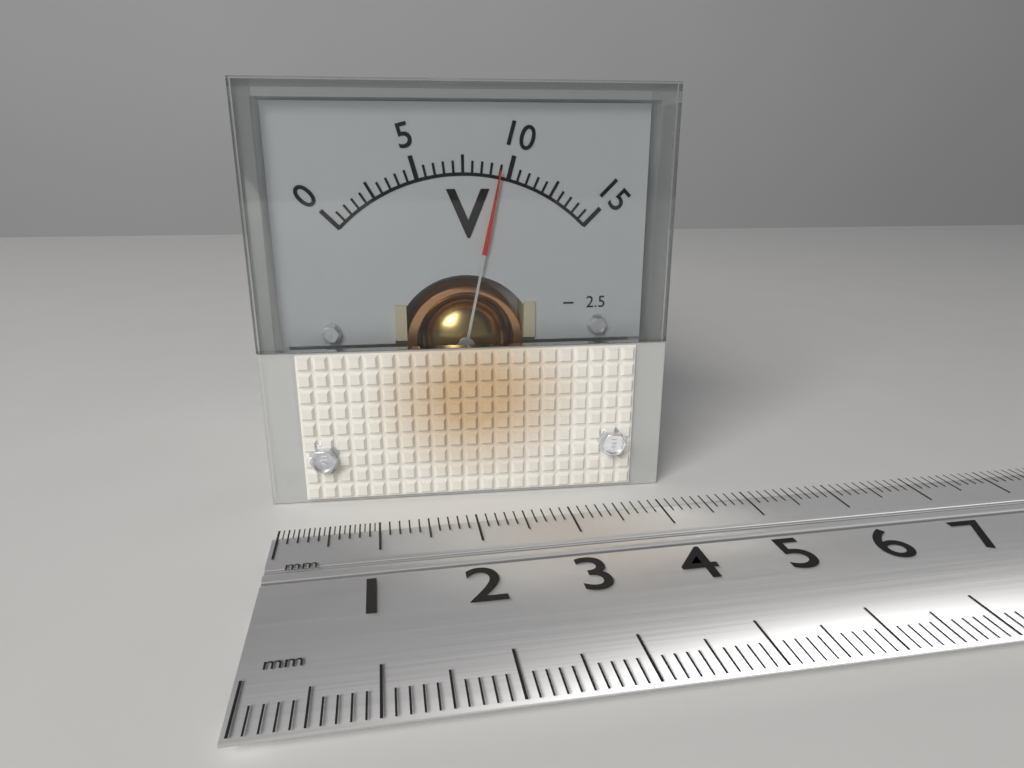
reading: 9.5 V
